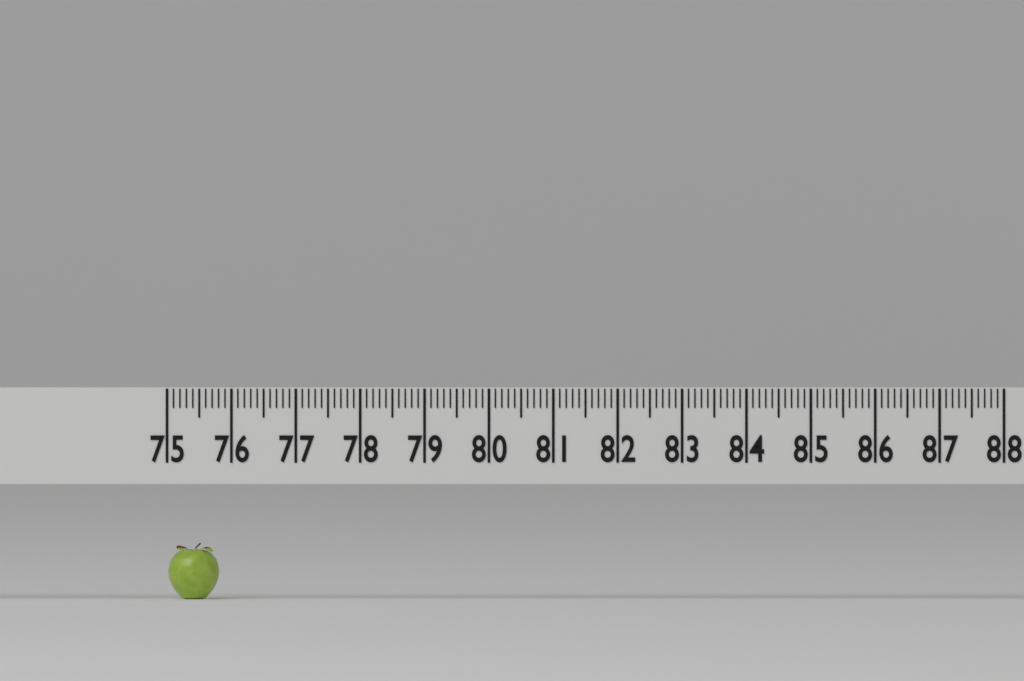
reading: 75.8 (no unit)
